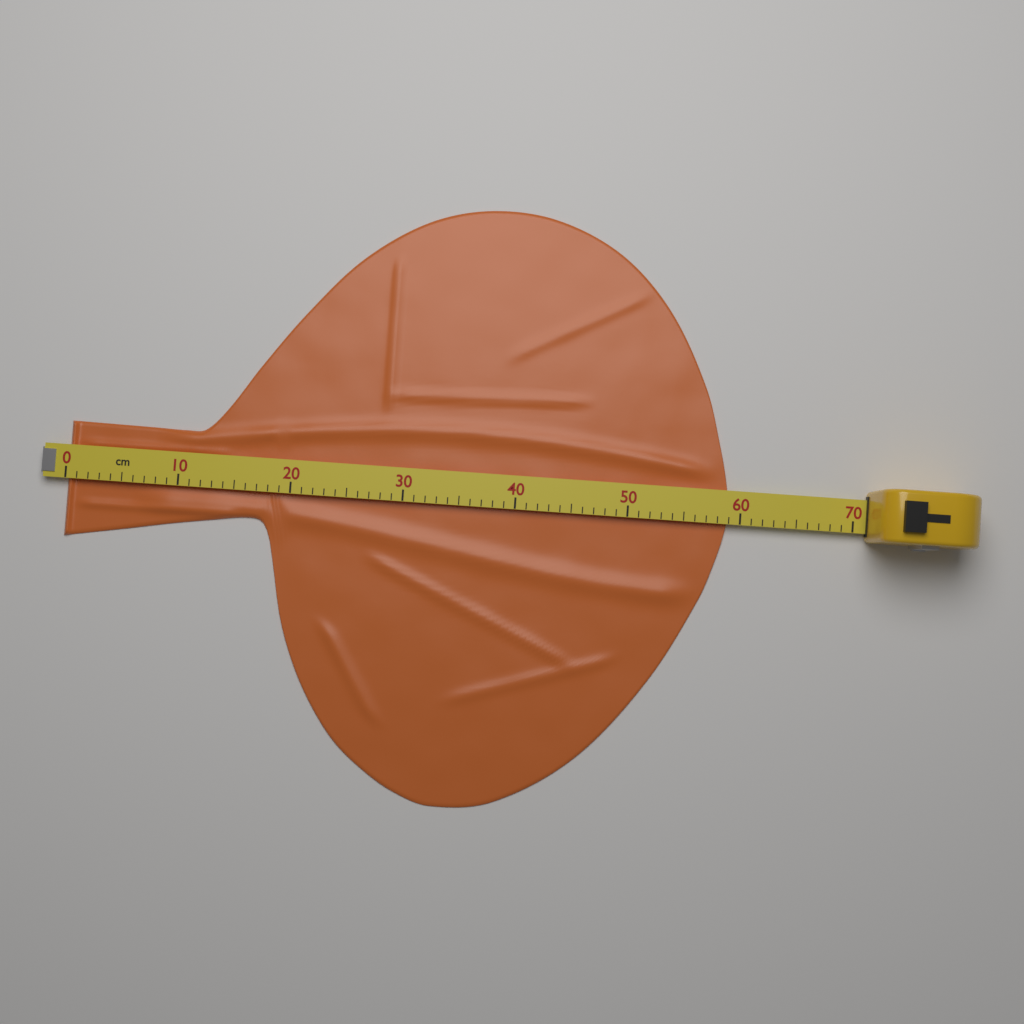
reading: 59 cm
